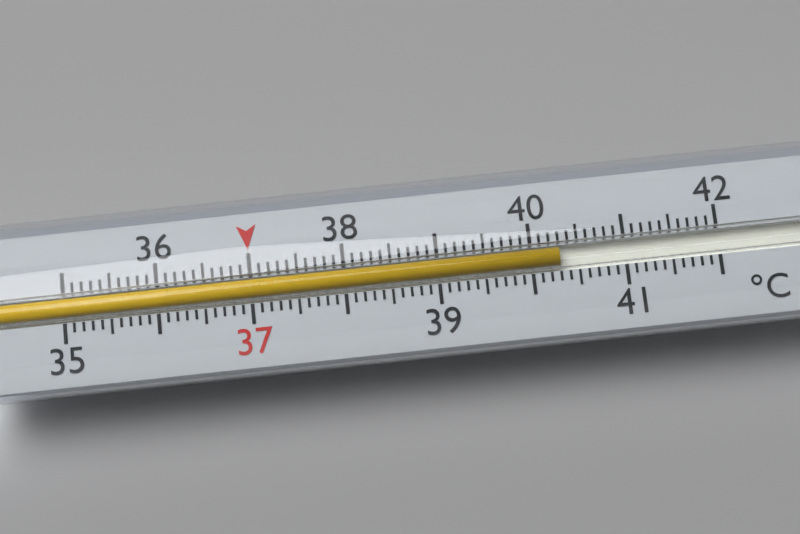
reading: 40.3 °C
